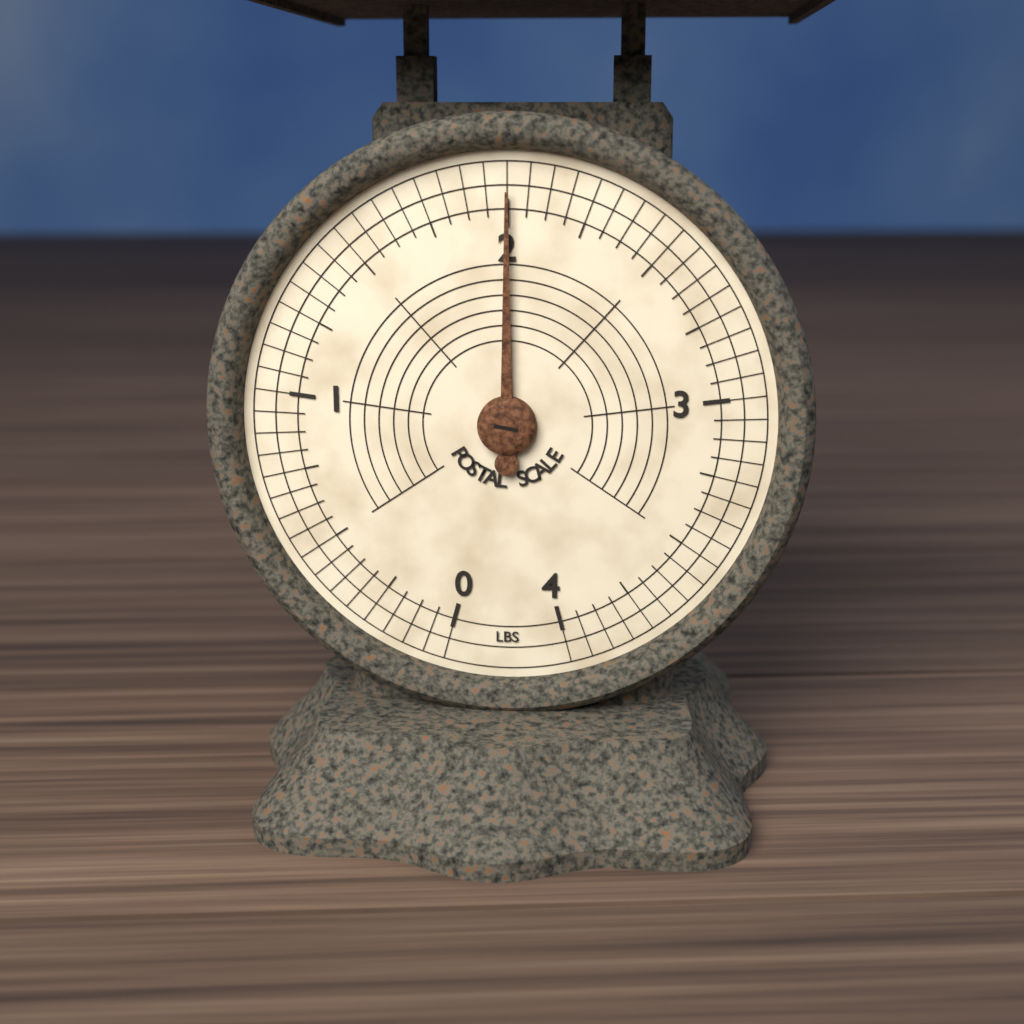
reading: 2.0000 lbs
